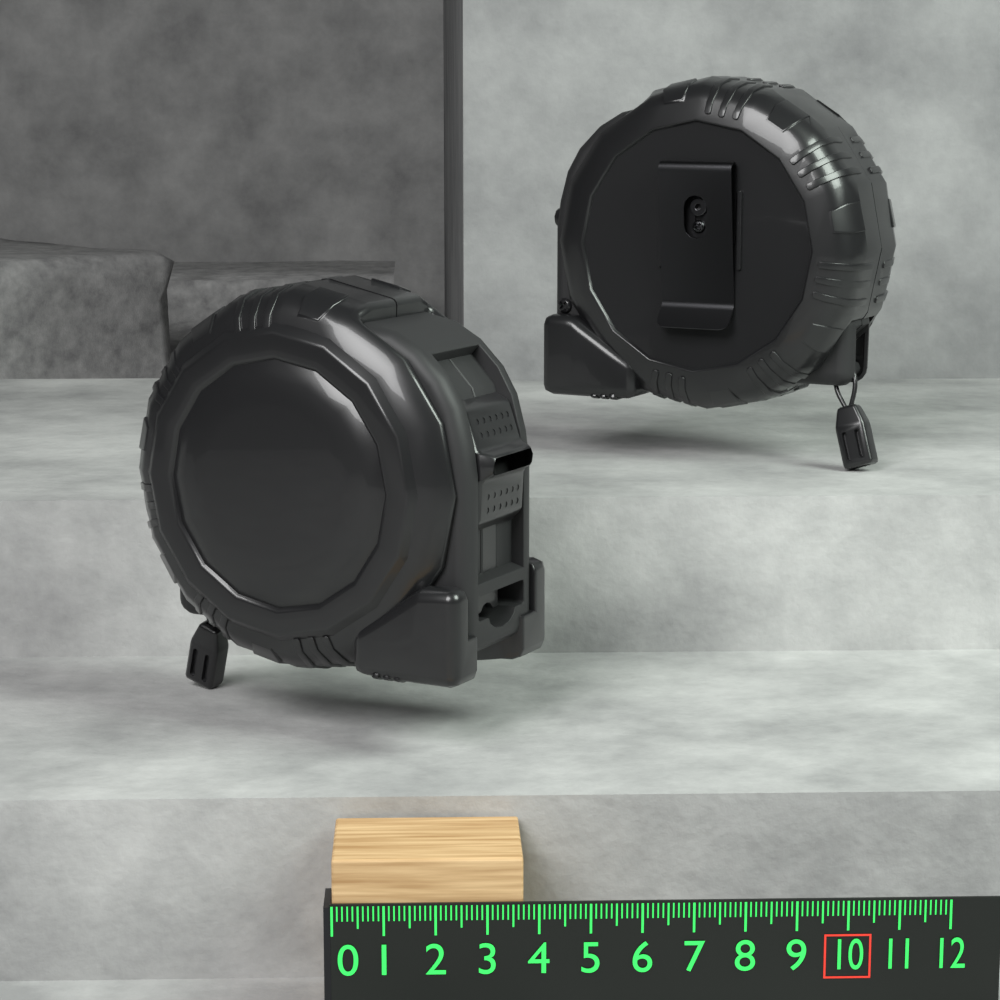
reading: 3.7 (no unit)
